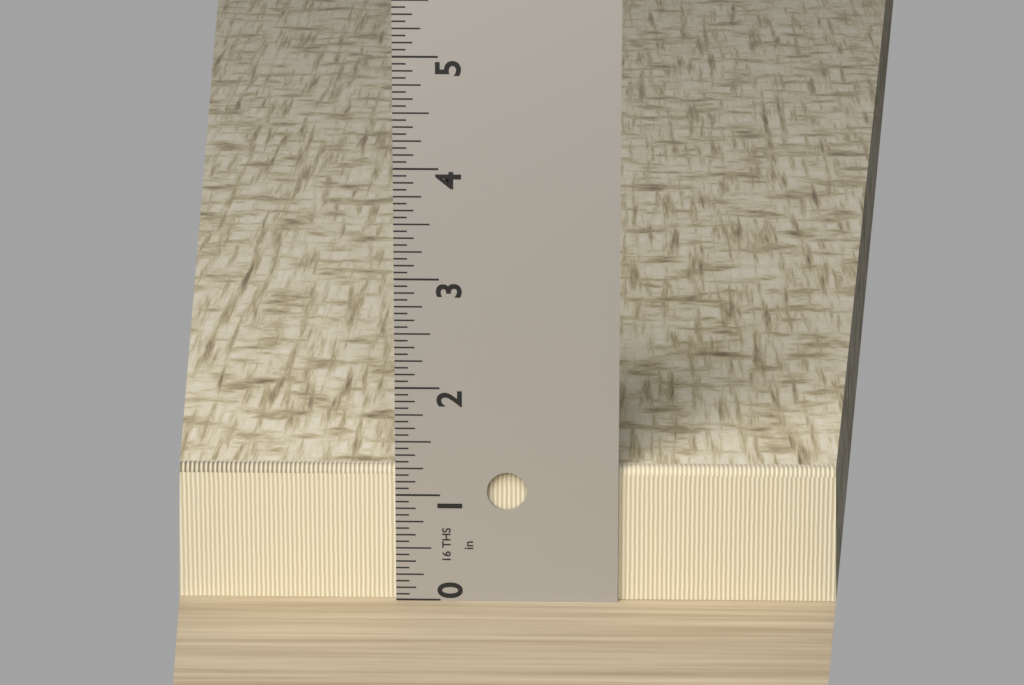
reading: 1.2500 in
